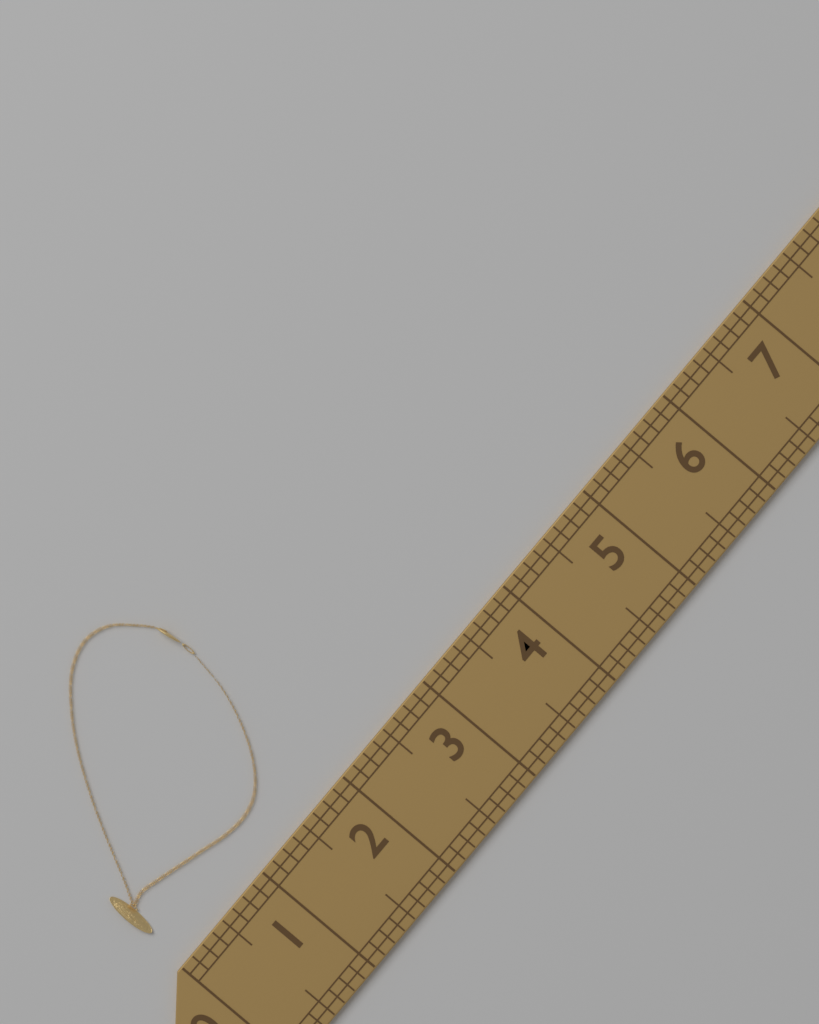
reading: 2.000 (no unit)
